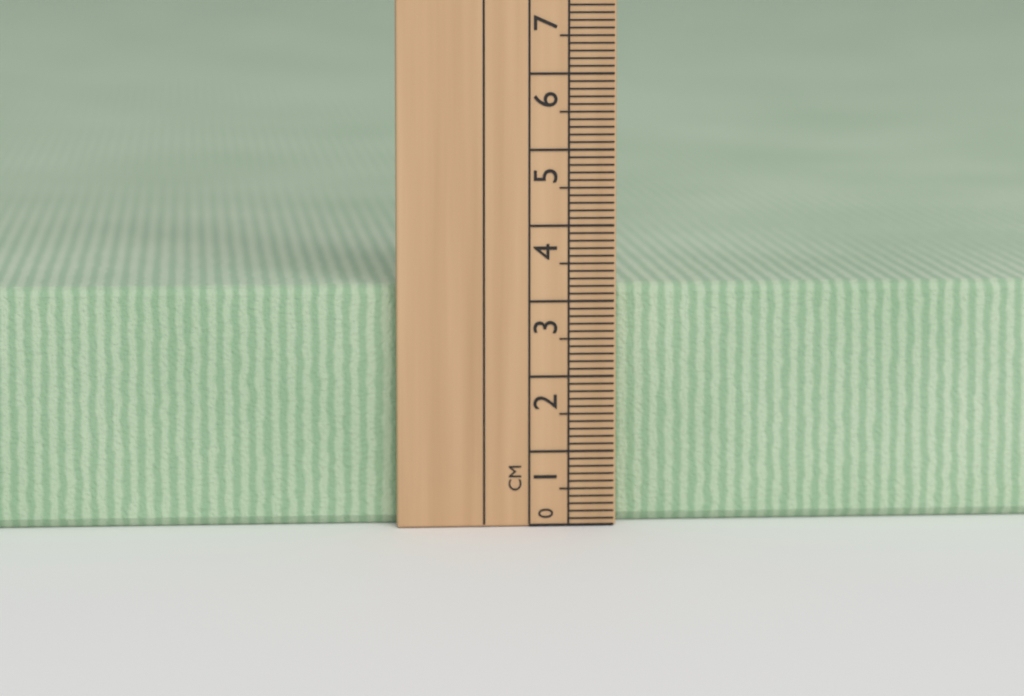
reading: 3.2 cm
